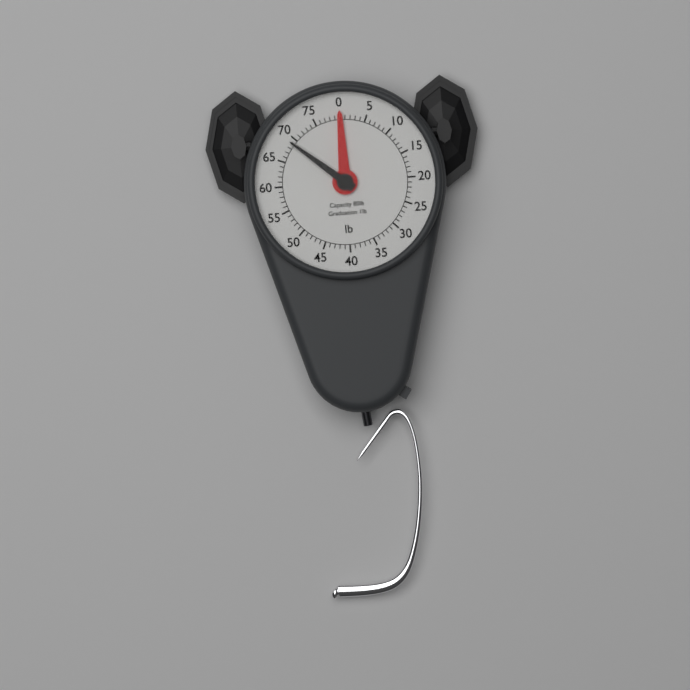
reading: 69 lb
